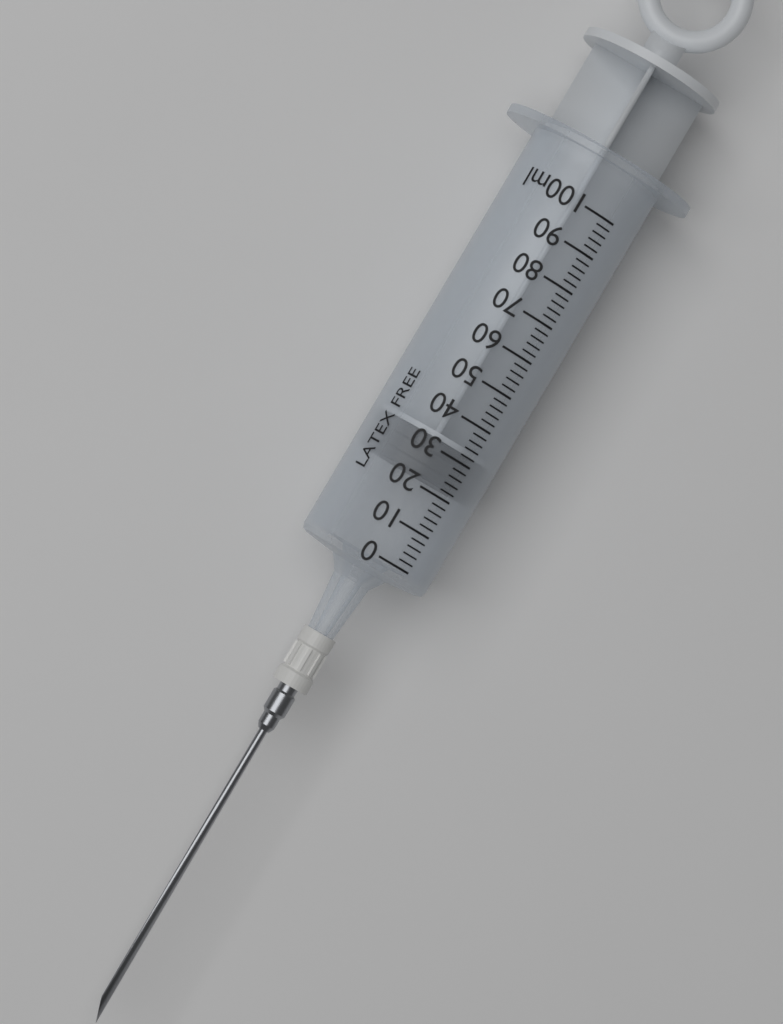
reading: 22 ml
